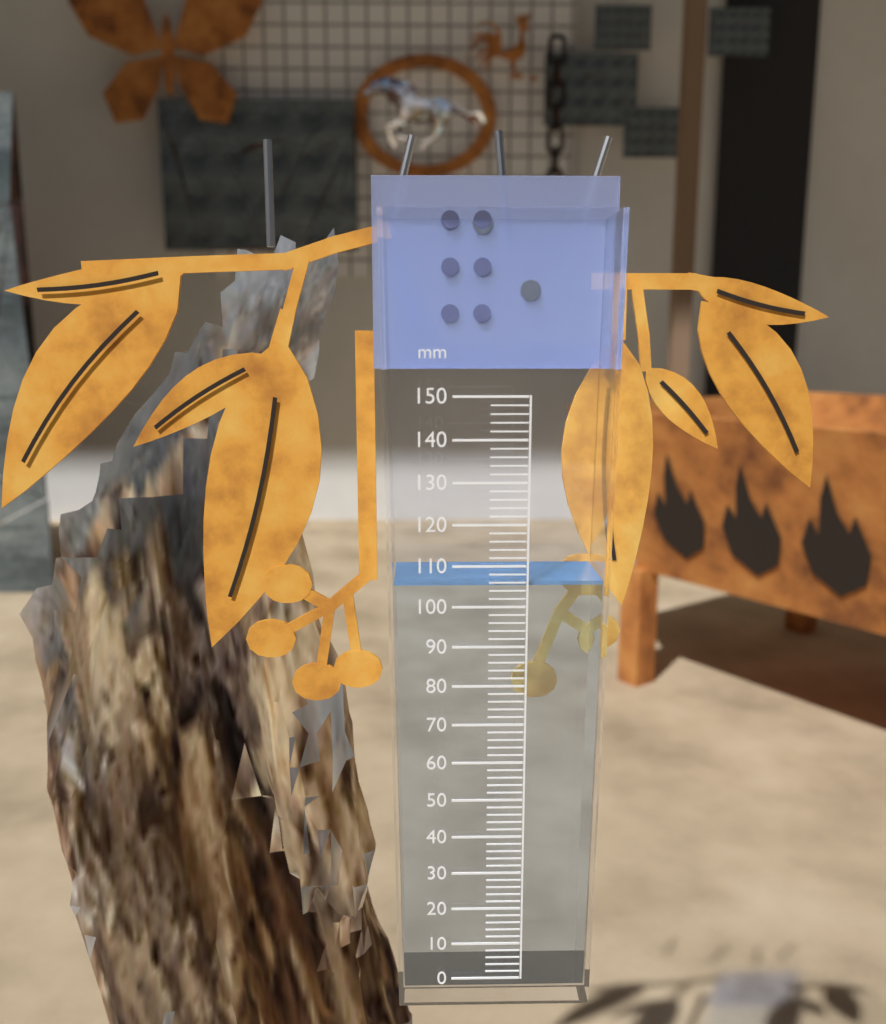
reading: 106 mm
